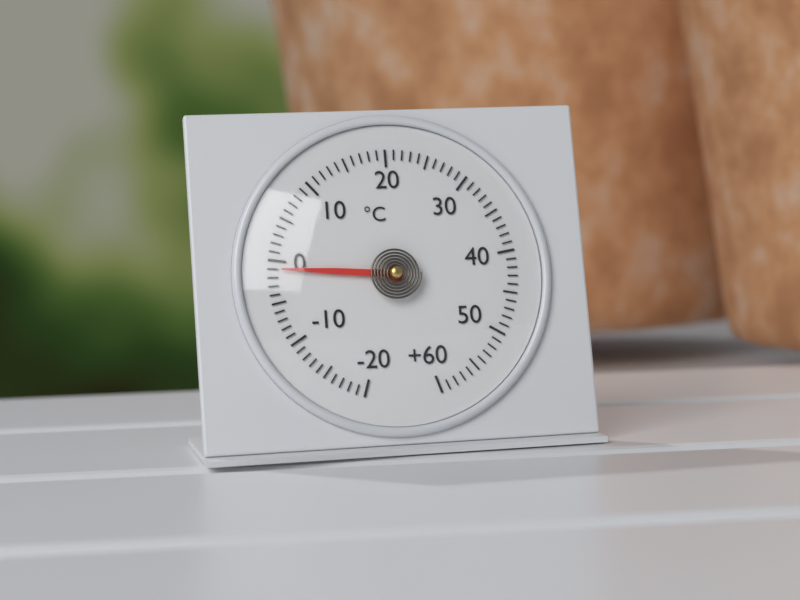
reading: -1 °C
